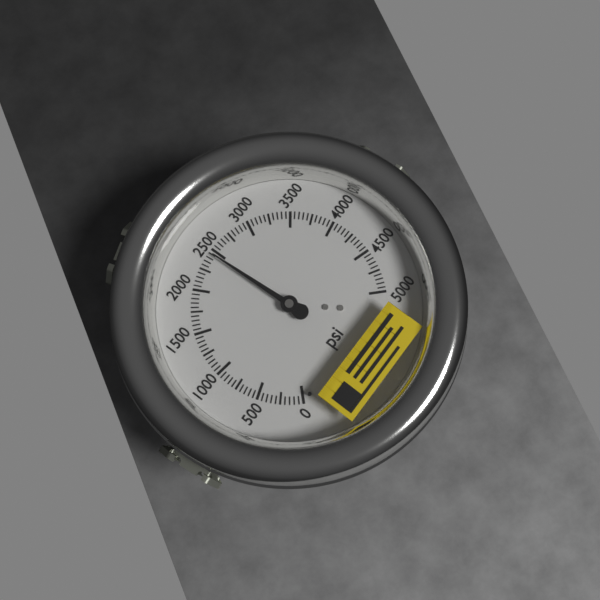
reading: 2450 psi
